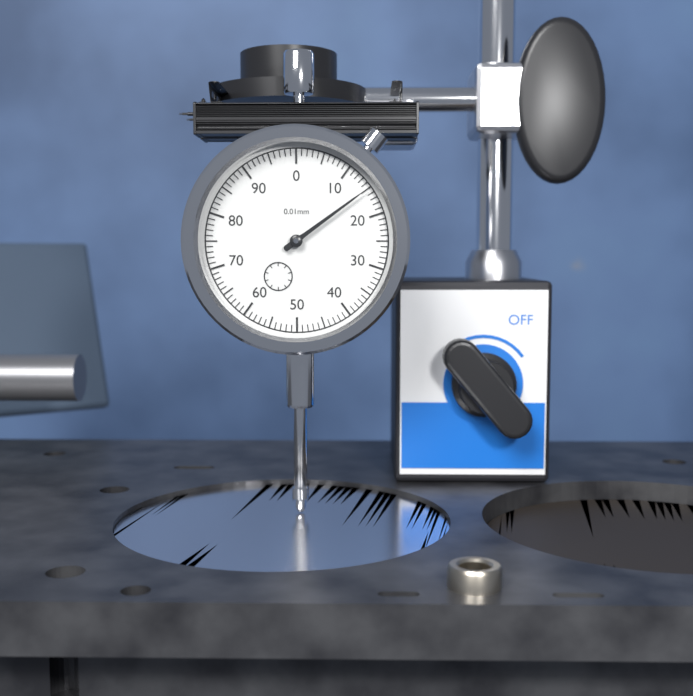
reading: 15 0.01mm
